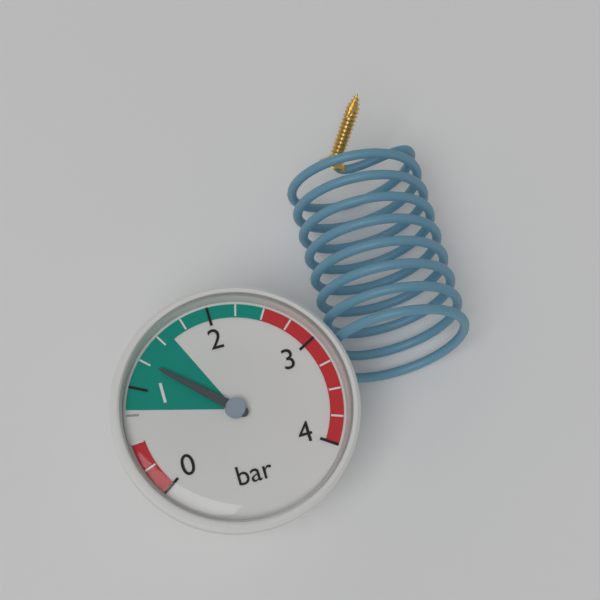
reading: 1.25 bar
